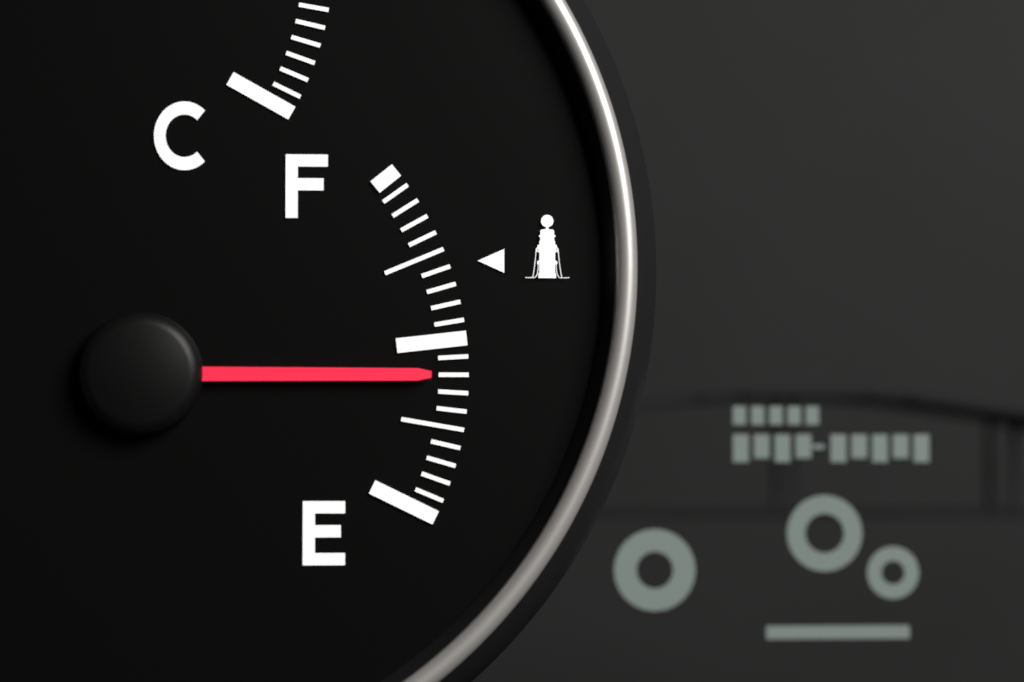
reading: 0.40 (no unit)
